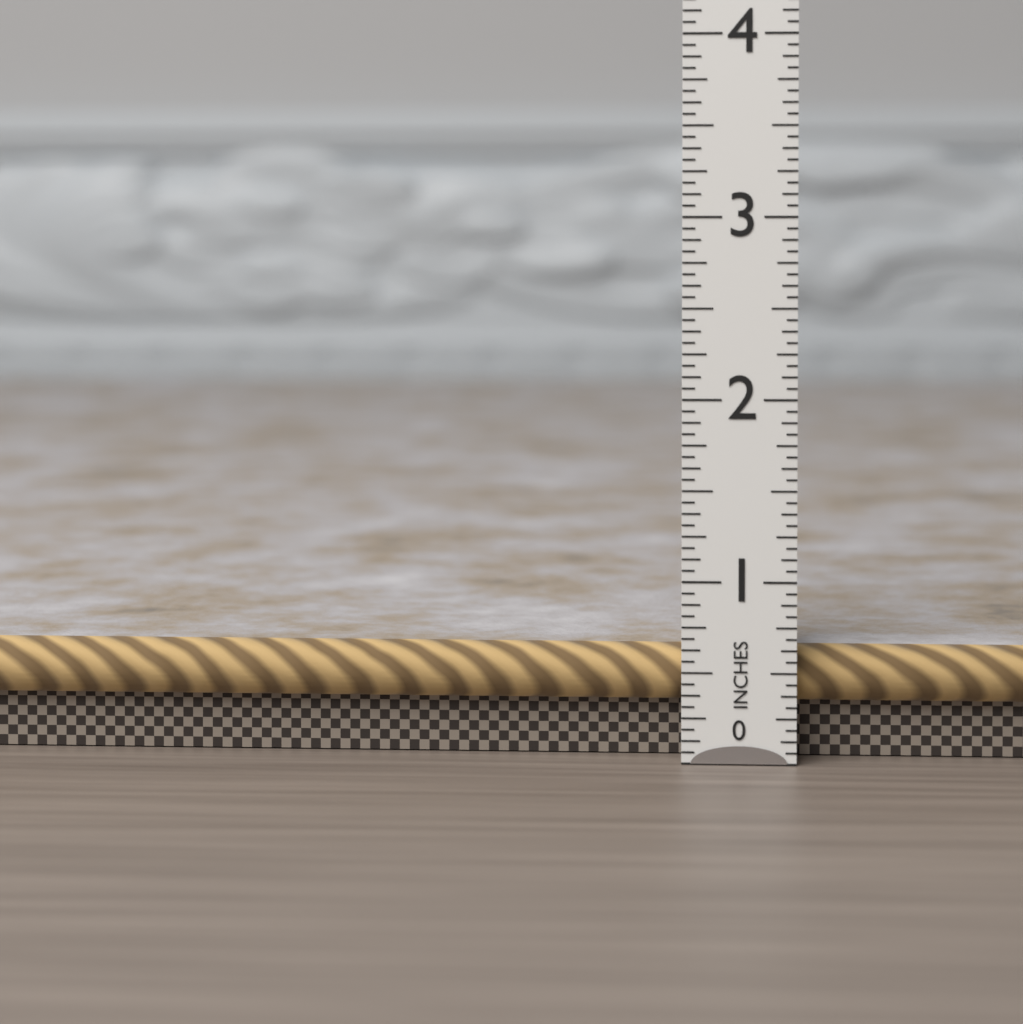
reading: 0.6250 in
